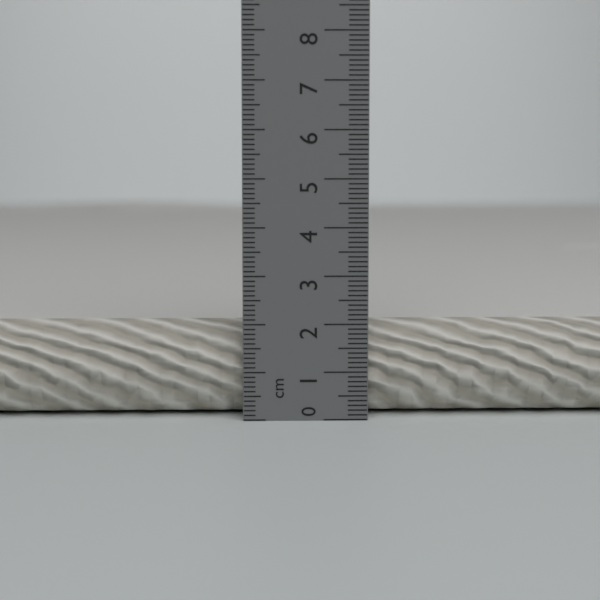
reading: 2.0 cm
